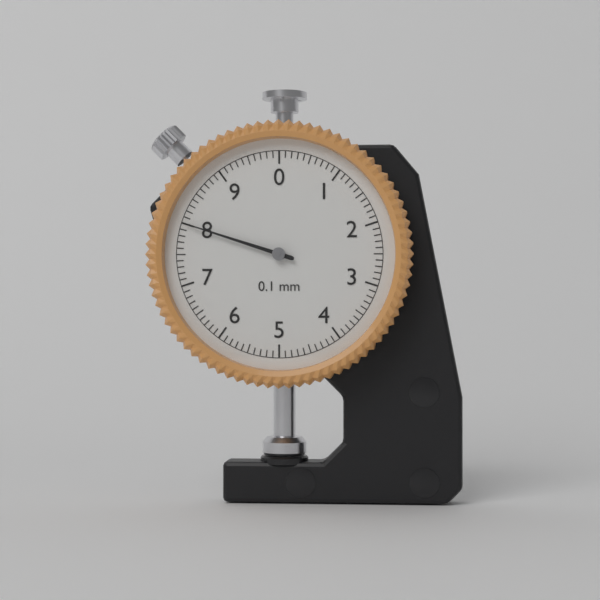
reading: 8.0 mm
